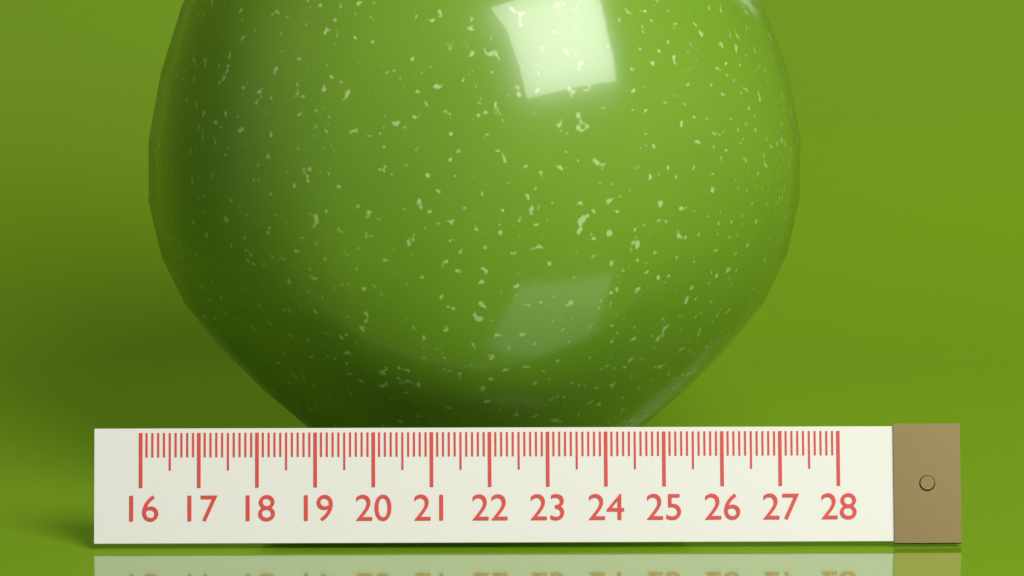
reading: 27.6 (no unit)
